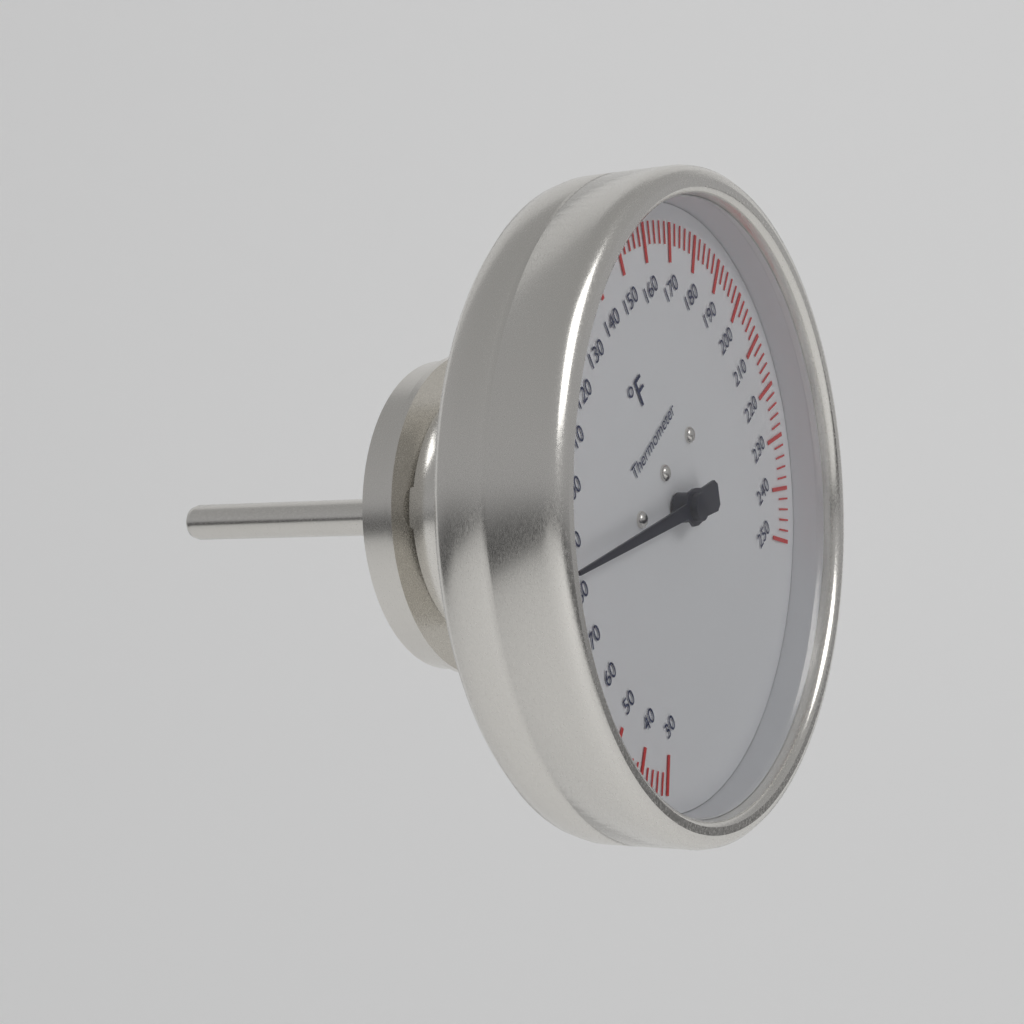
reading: 86 °F
